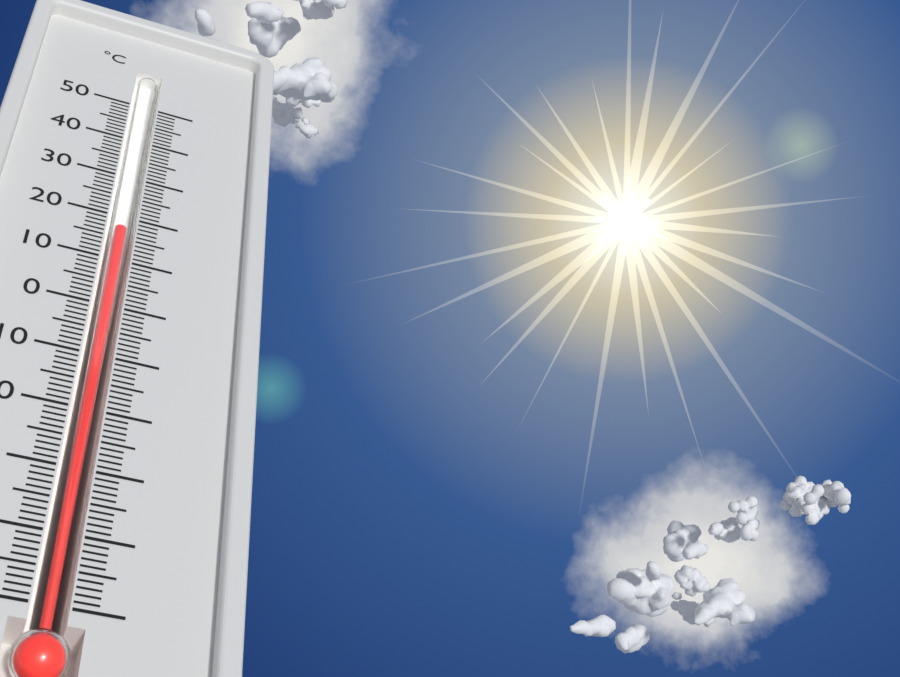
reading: 18 °C
